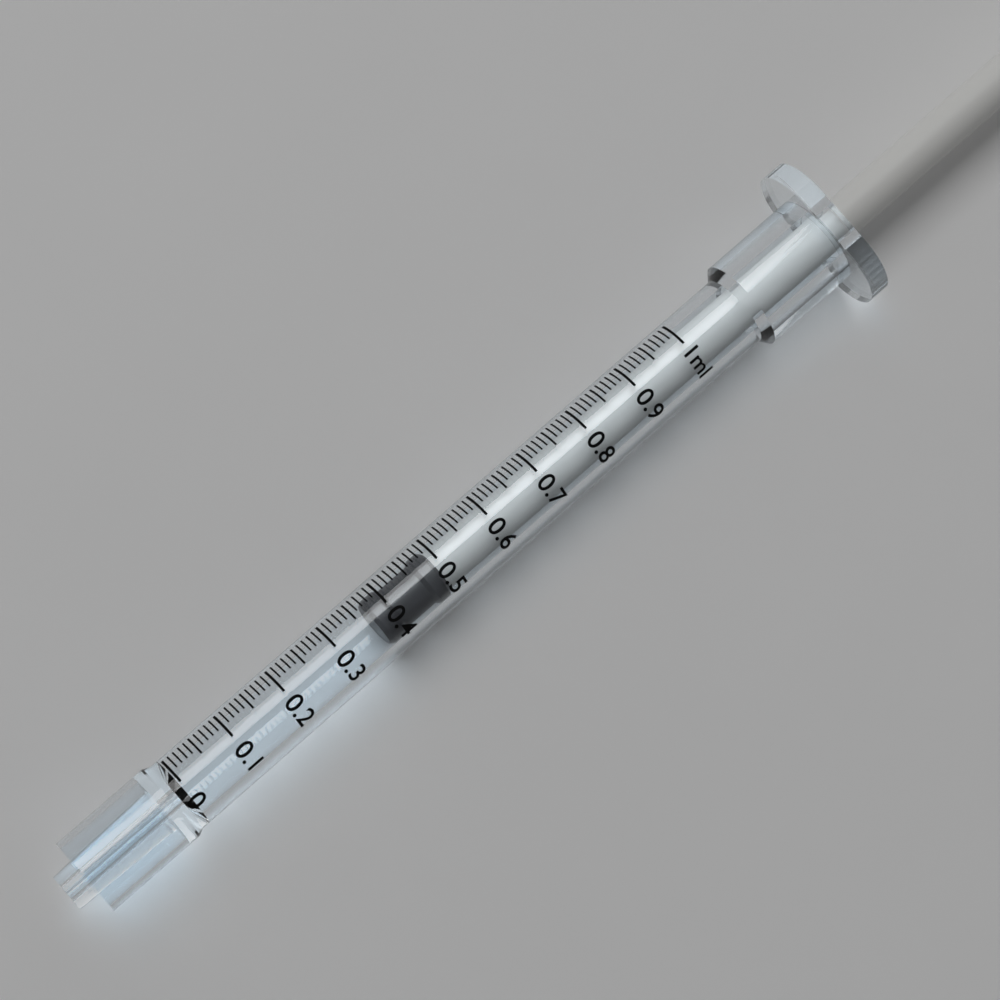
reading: 0.37 ml
